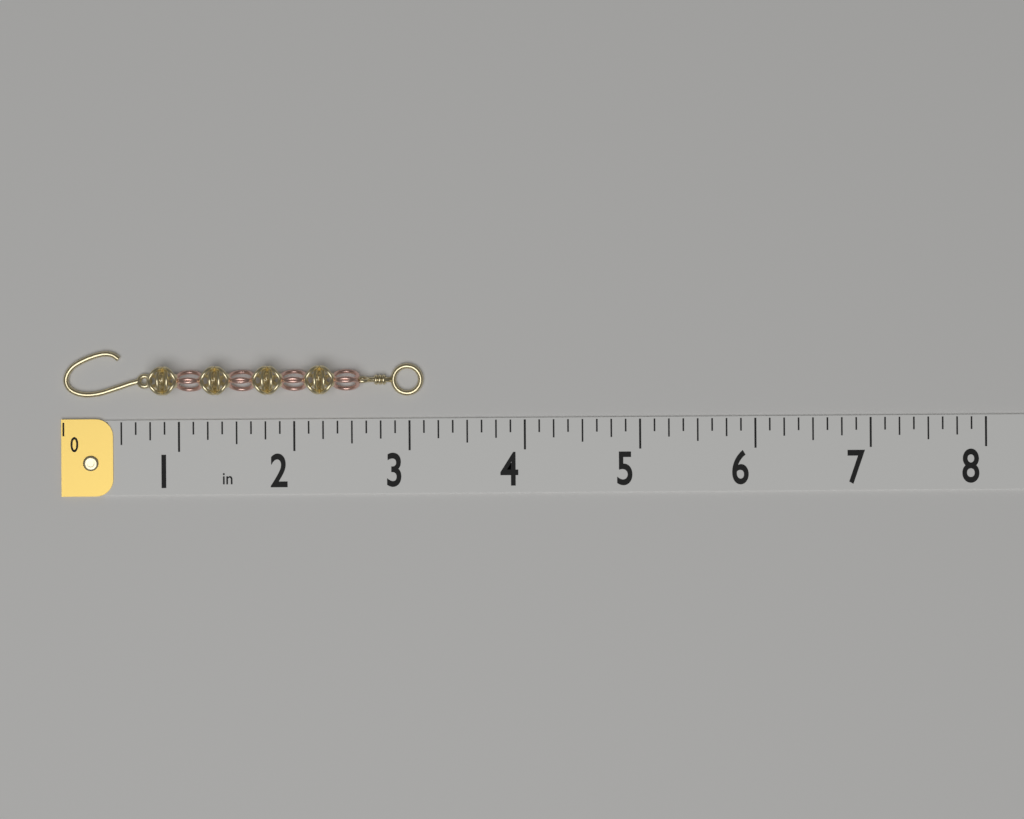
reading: 3.125 in
